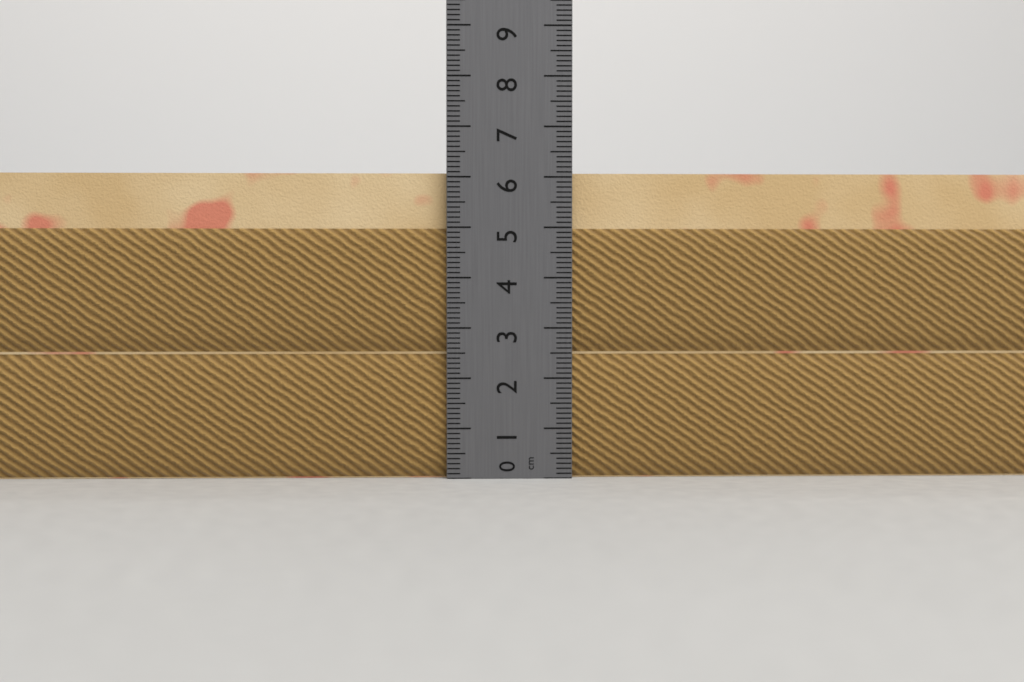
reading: 6.1 cm
